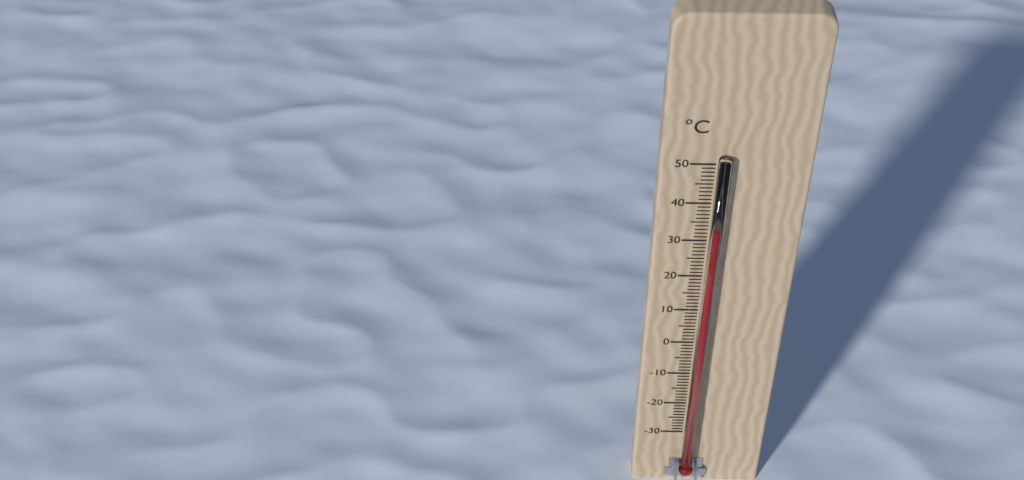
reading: 34 °C
